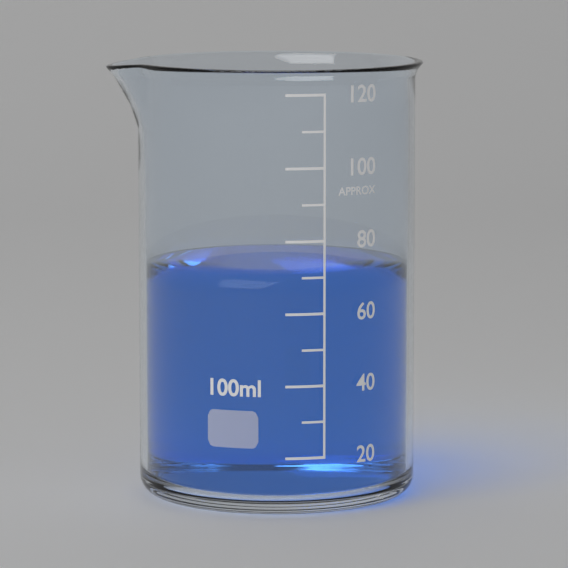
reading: 70 ml
